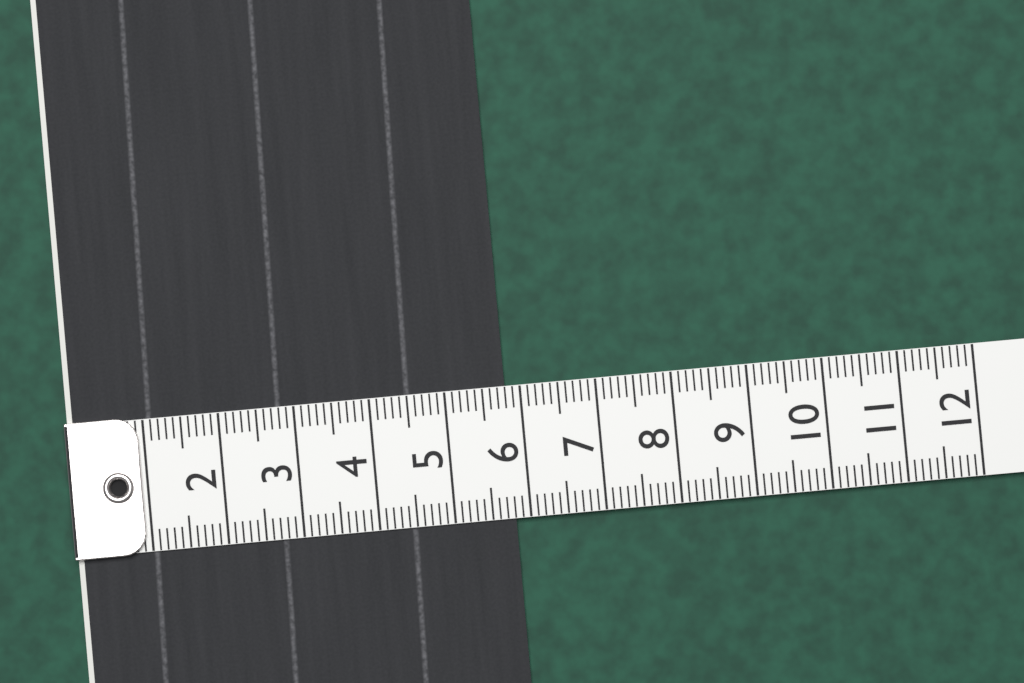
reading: 5.8 (no unit)
